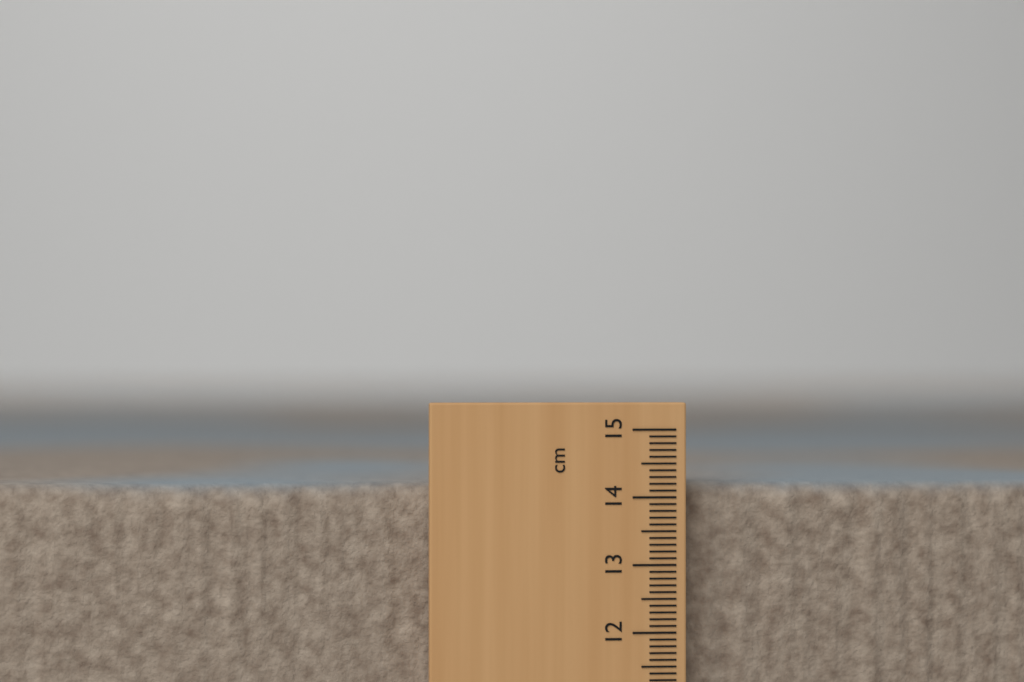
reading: 14.2 cm
